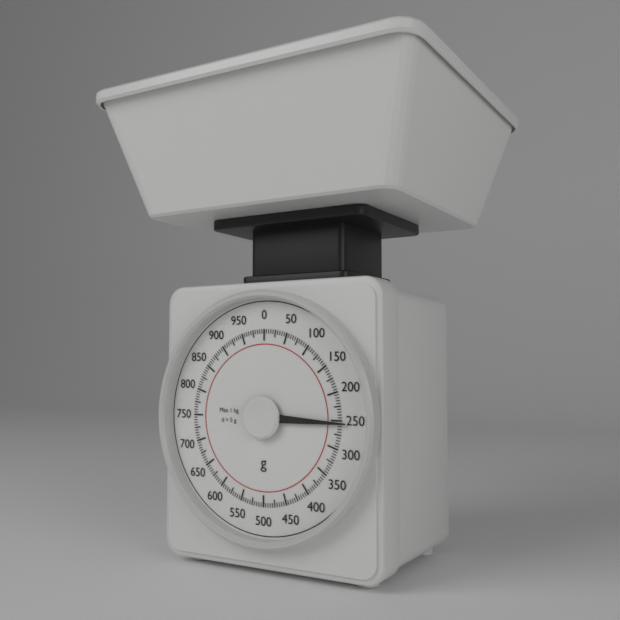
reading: 255 g
